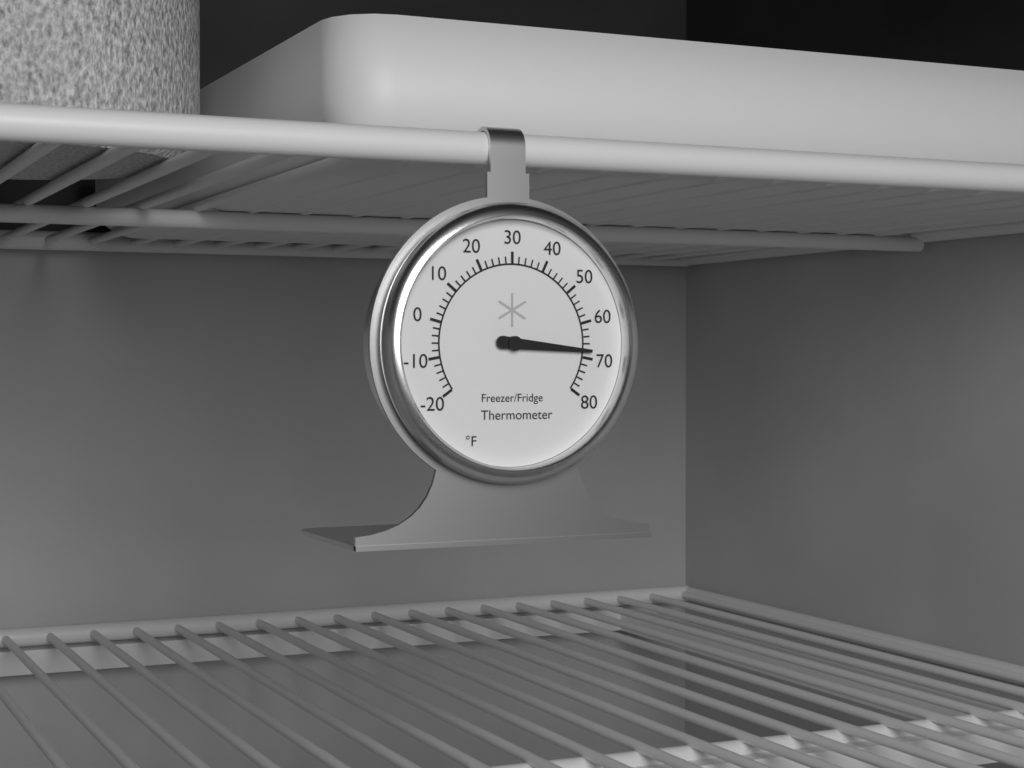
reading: 68 °F
